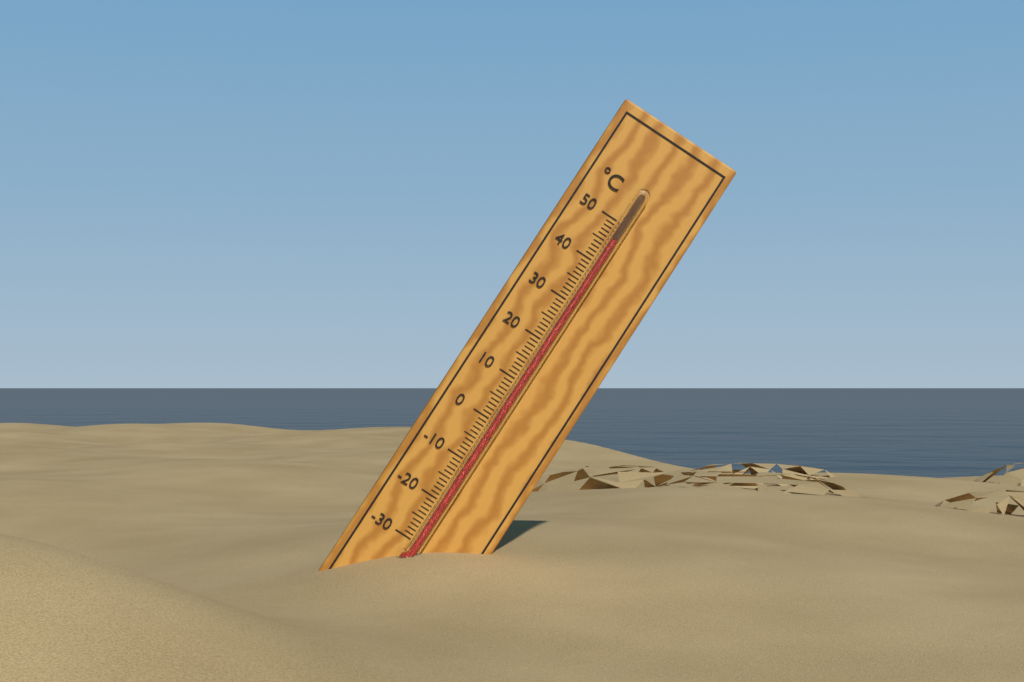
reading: 46 °C
